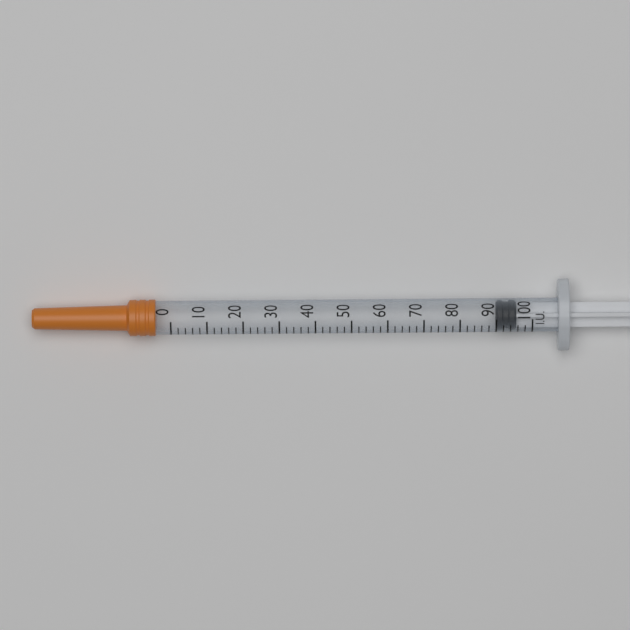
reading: 90 IU
